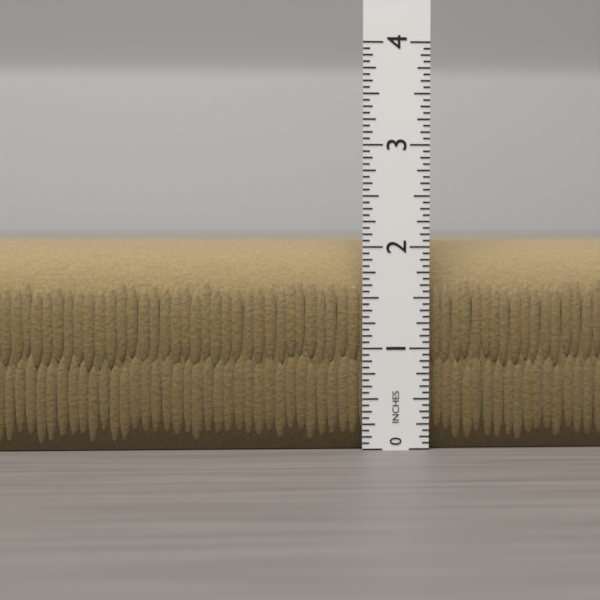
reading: 2.0625 in
